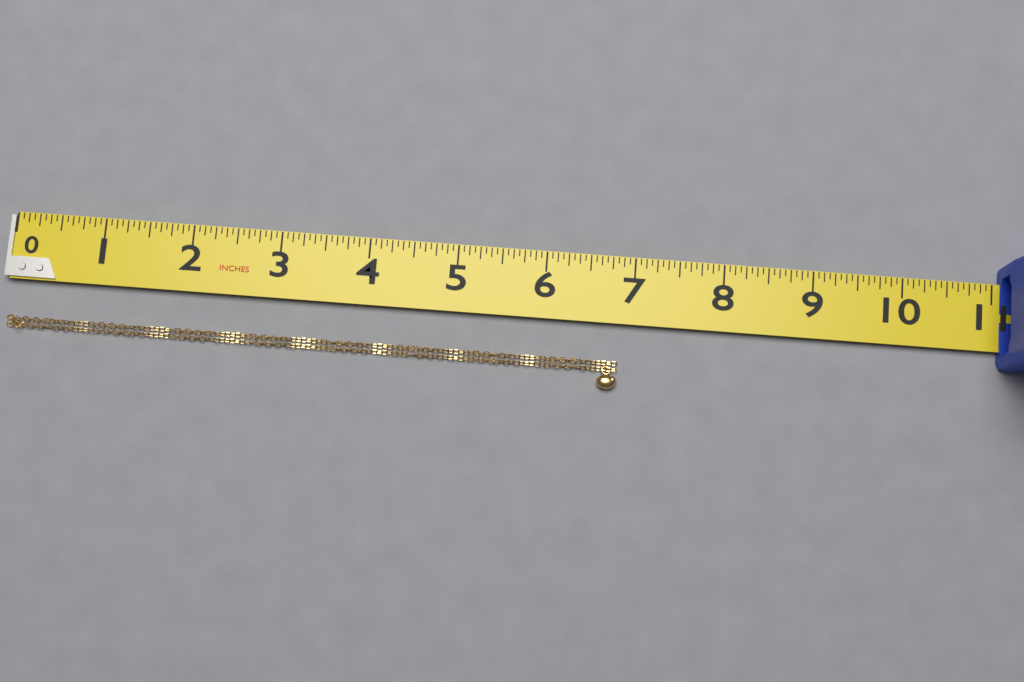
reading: 6.8750 in
